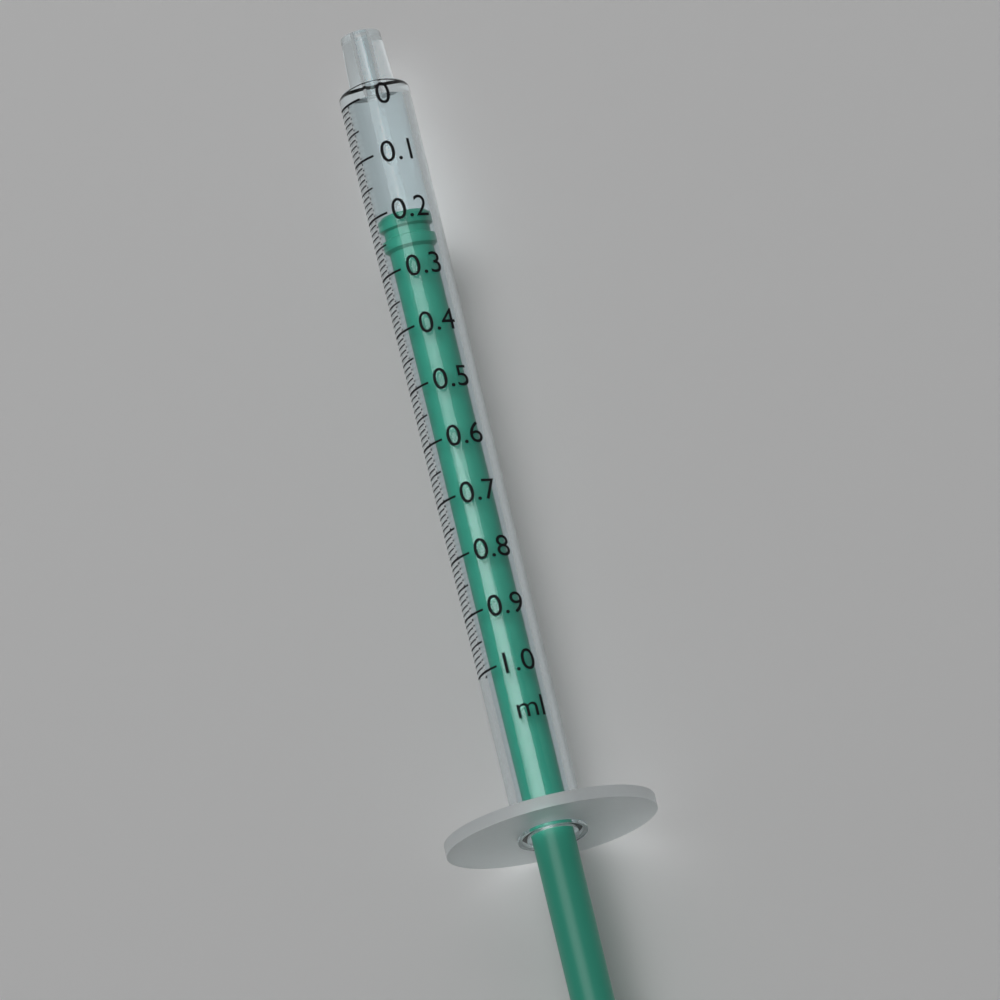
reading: 0.20 ml
